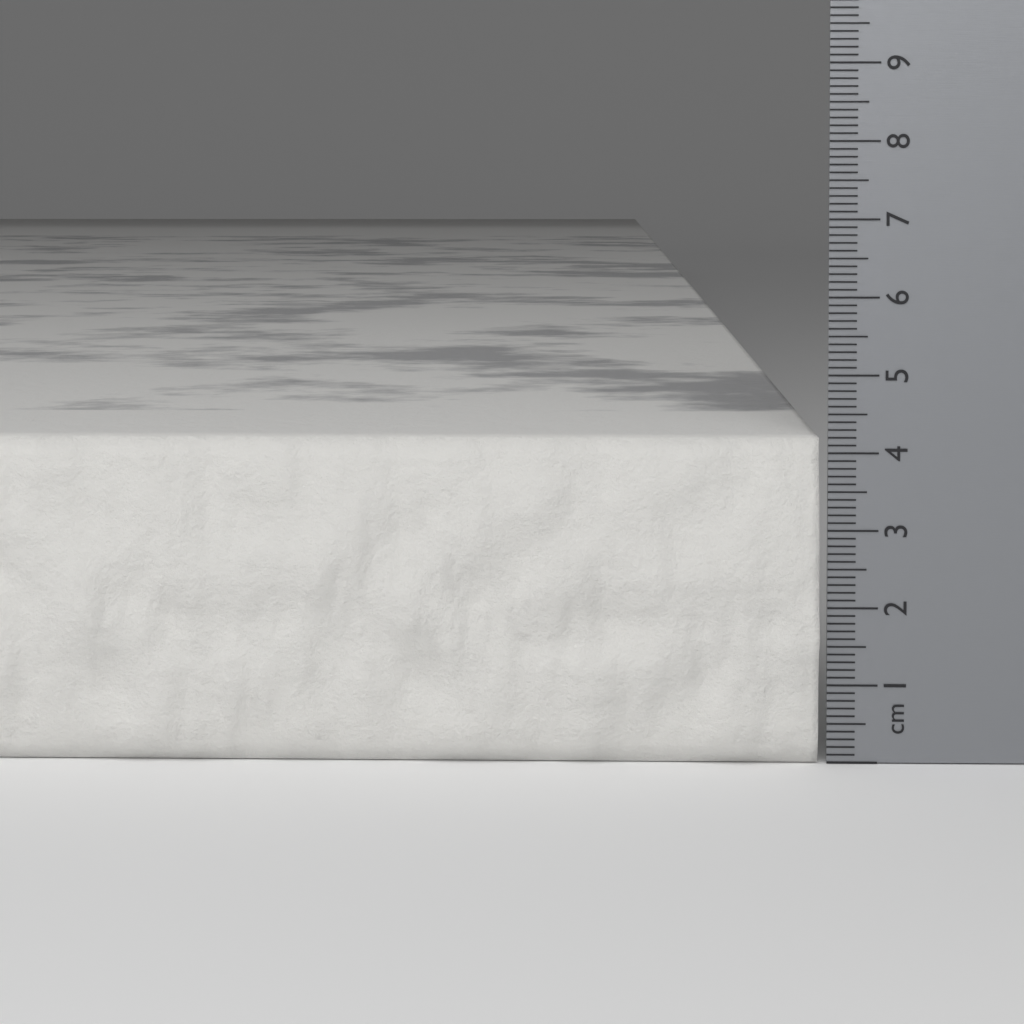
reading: 4.2 cm
